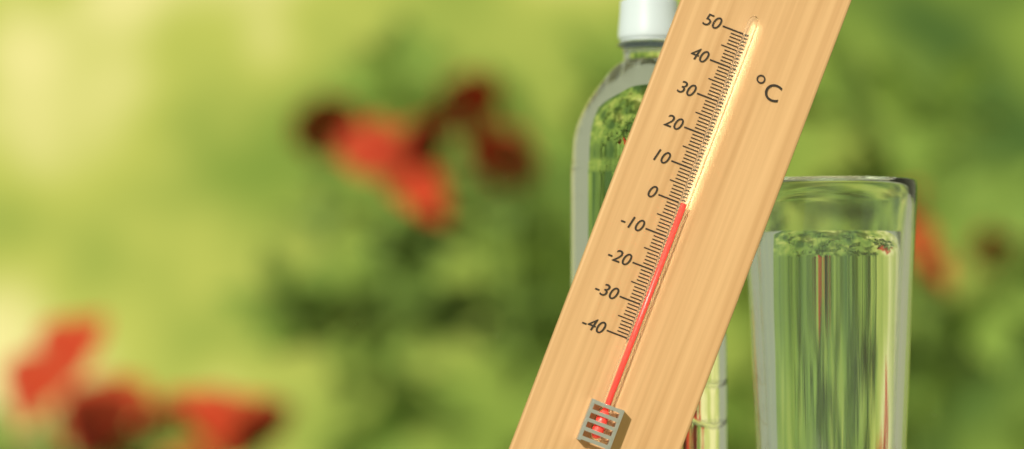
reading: 0 °C
